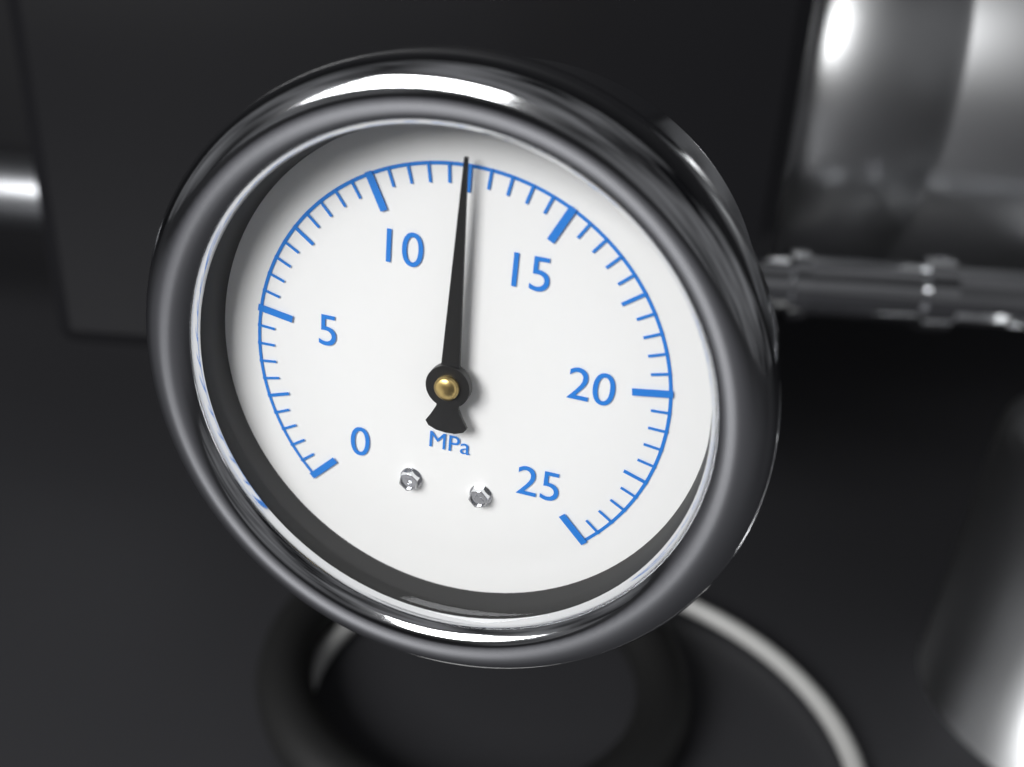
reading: 12.5 MPa
